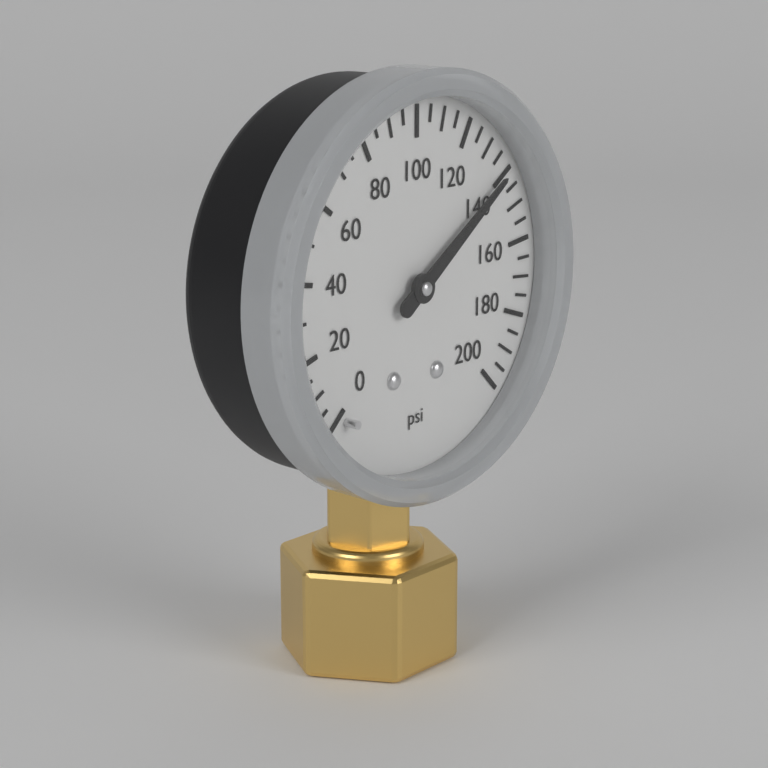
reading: 140 psi
